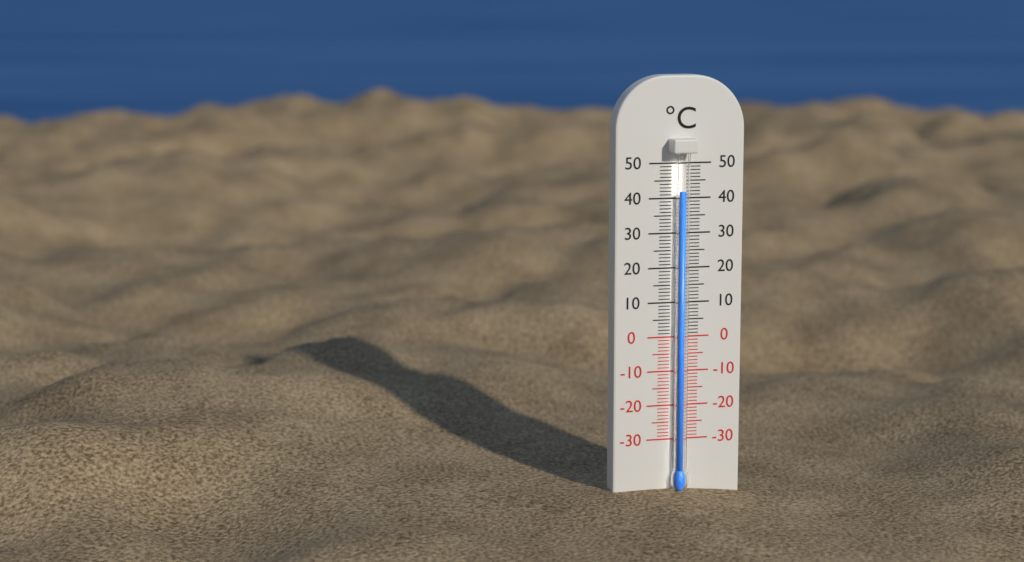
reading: 42 °C
